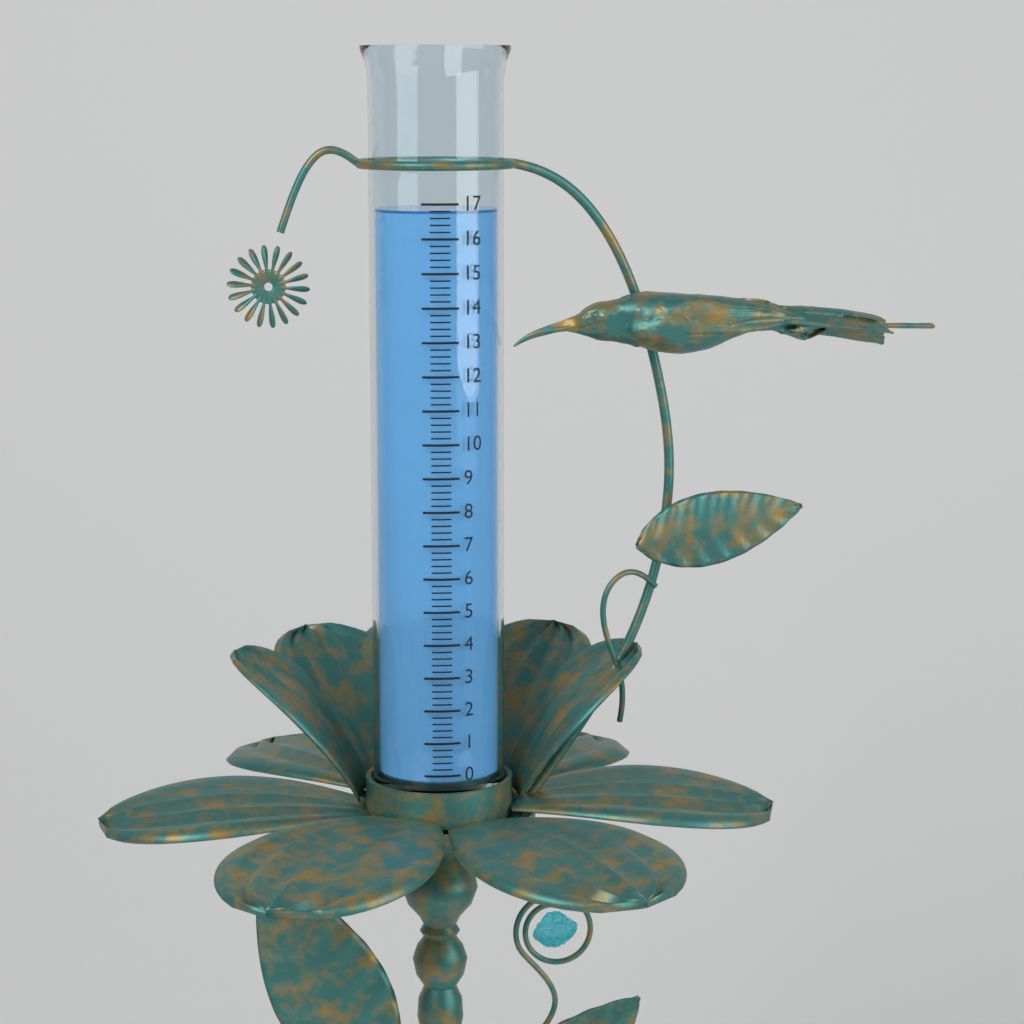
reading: 16.8 (no unit)
